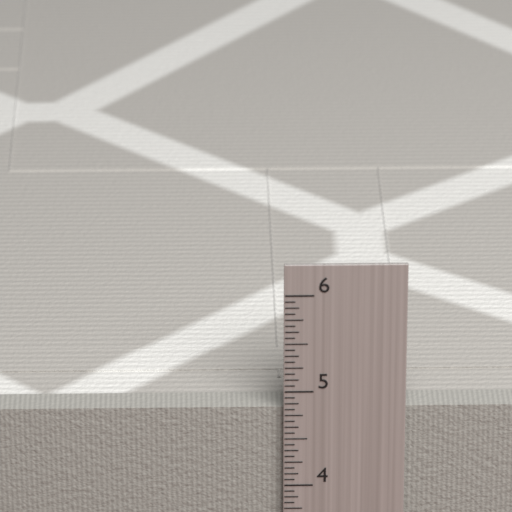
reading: 4.8125 in
